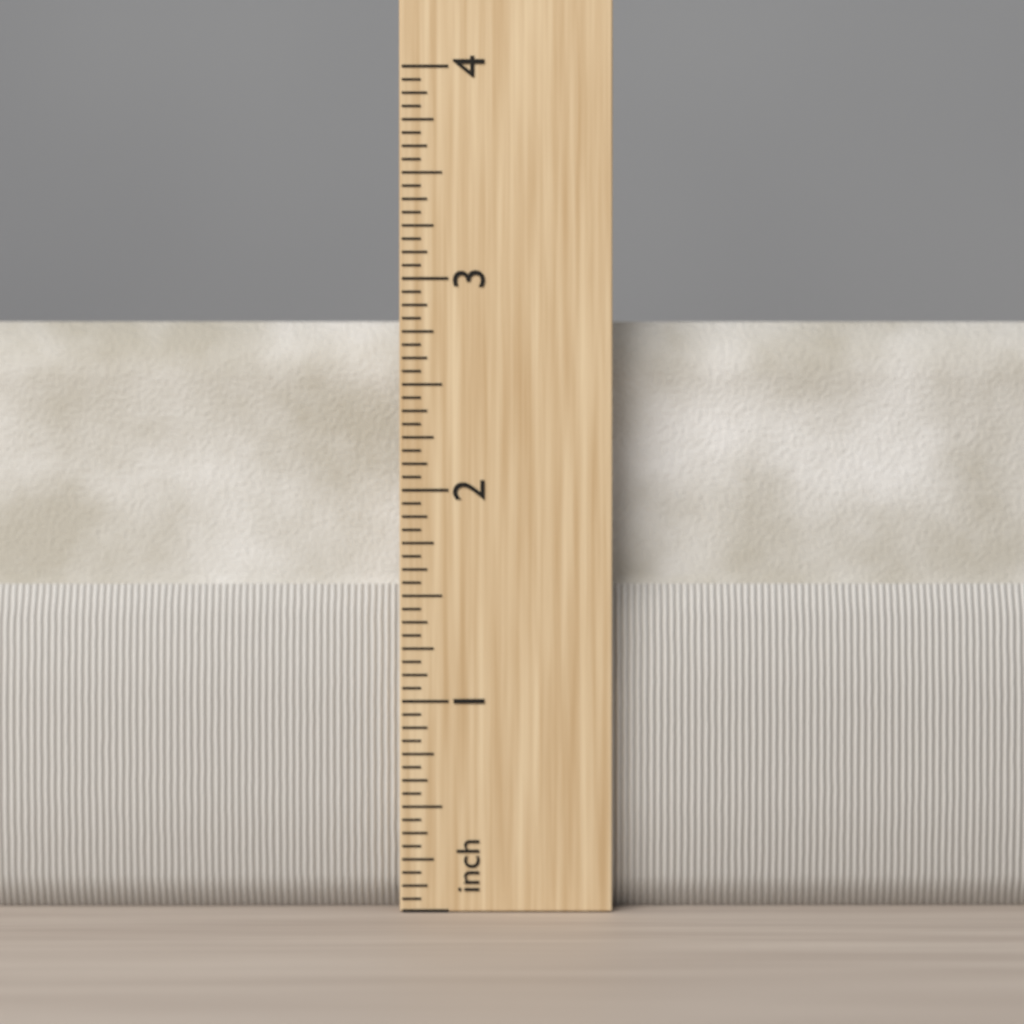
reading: 2.8125 in
